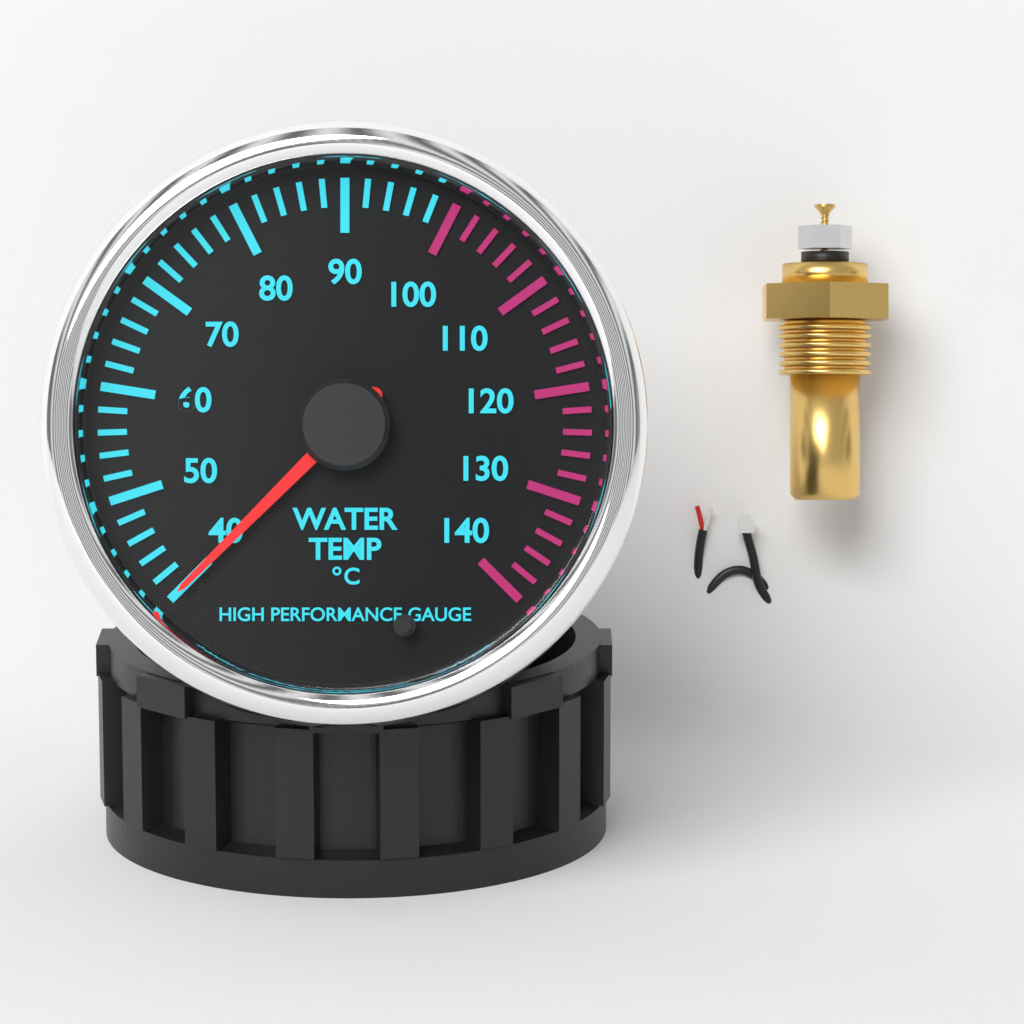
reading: 40 °C
